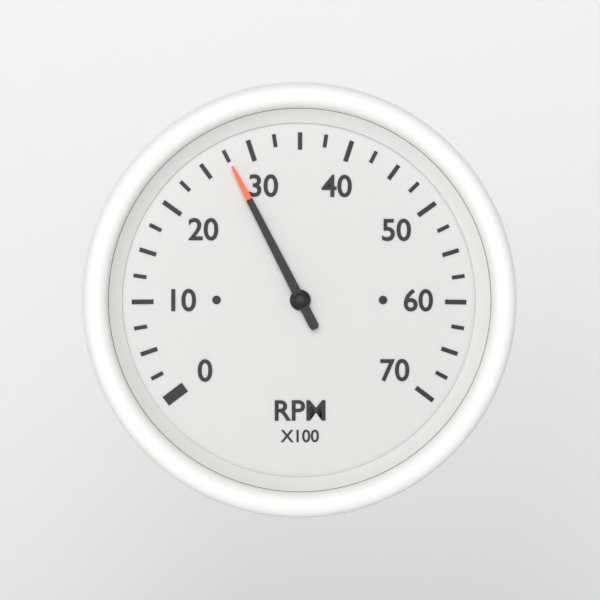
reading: 27.5 RPM x100
